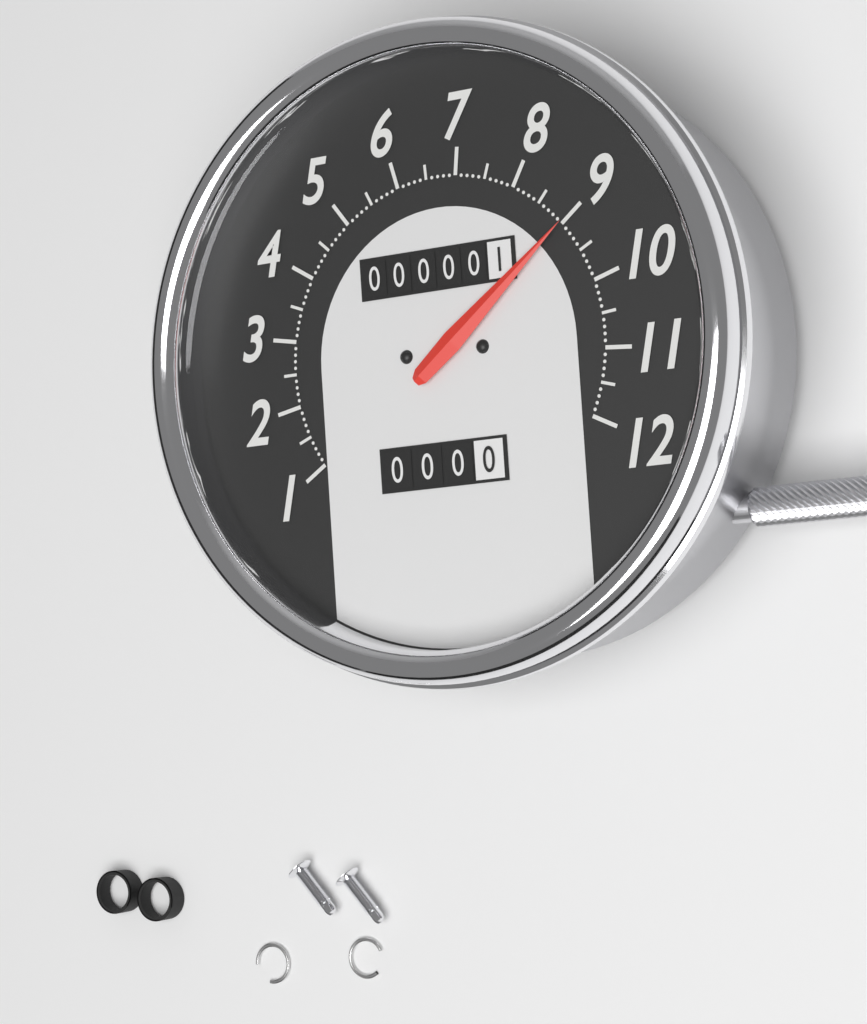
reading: 9.0 (no unit)
